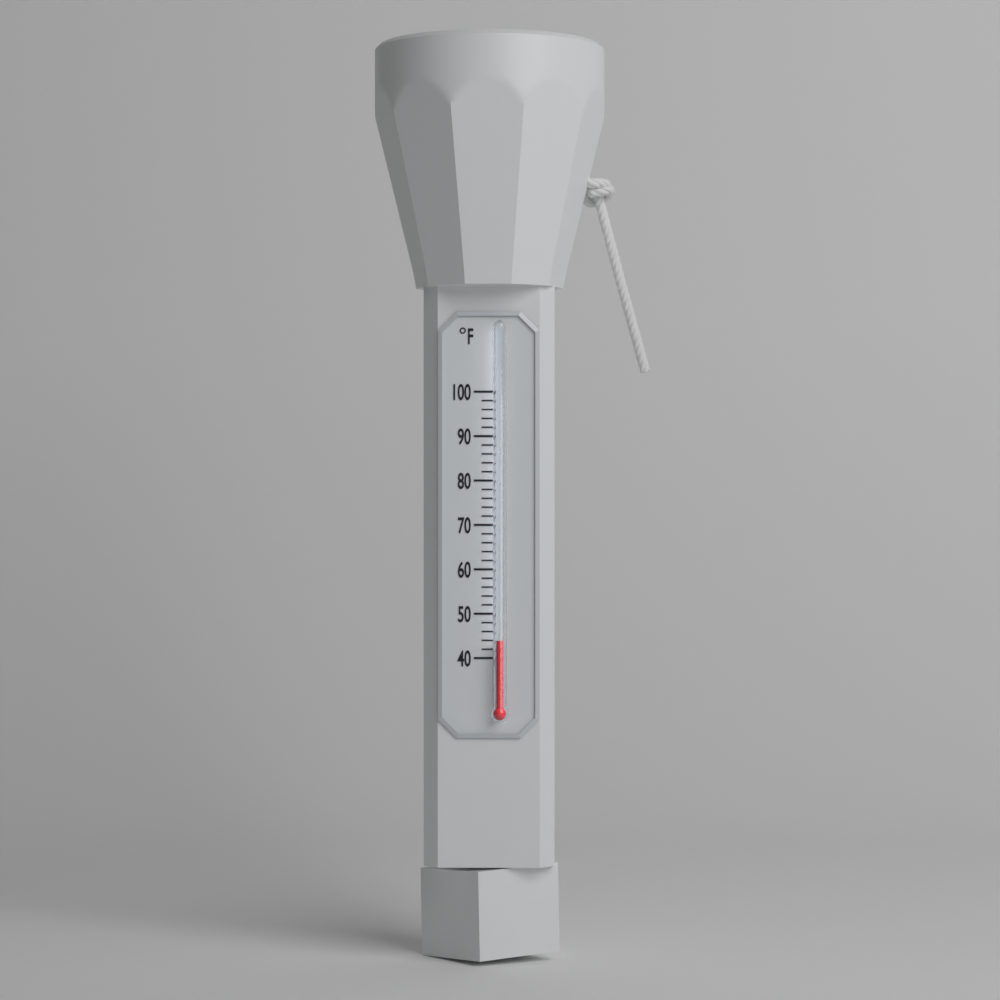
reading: 44 °F
